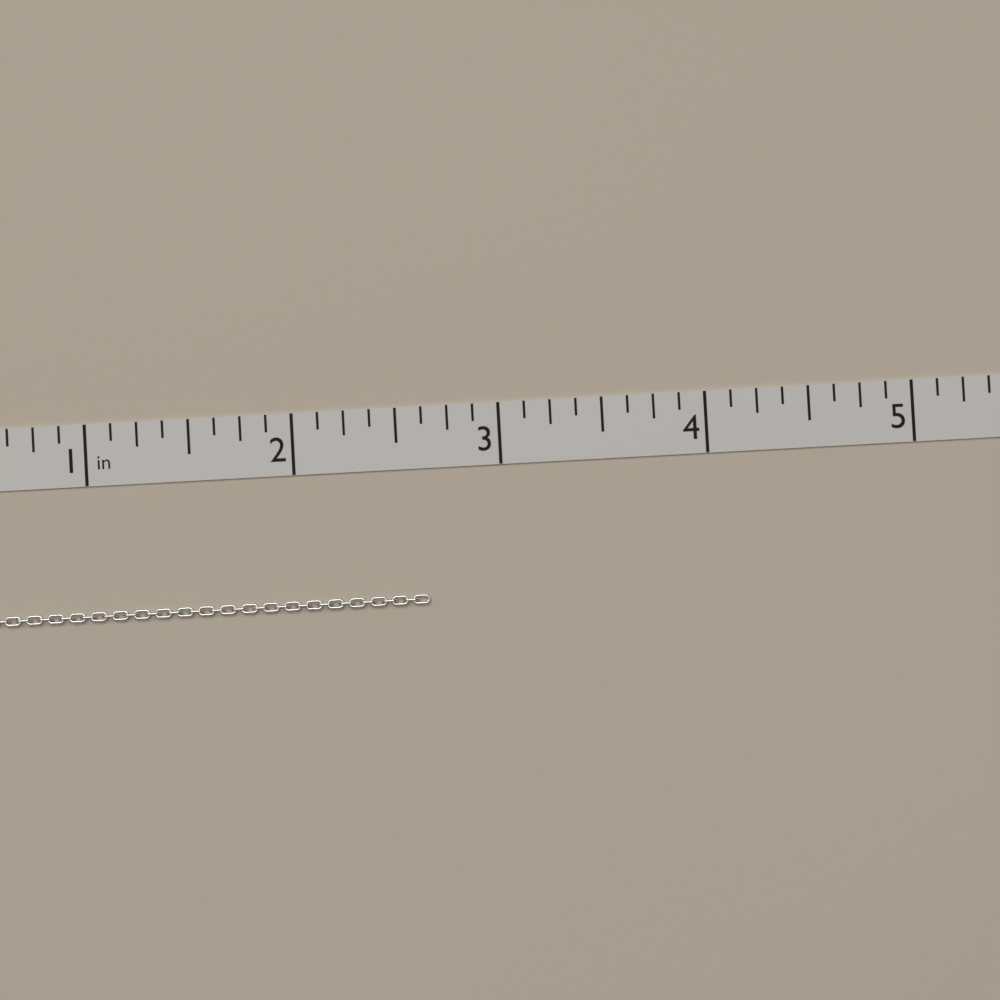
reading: 2.625 in
